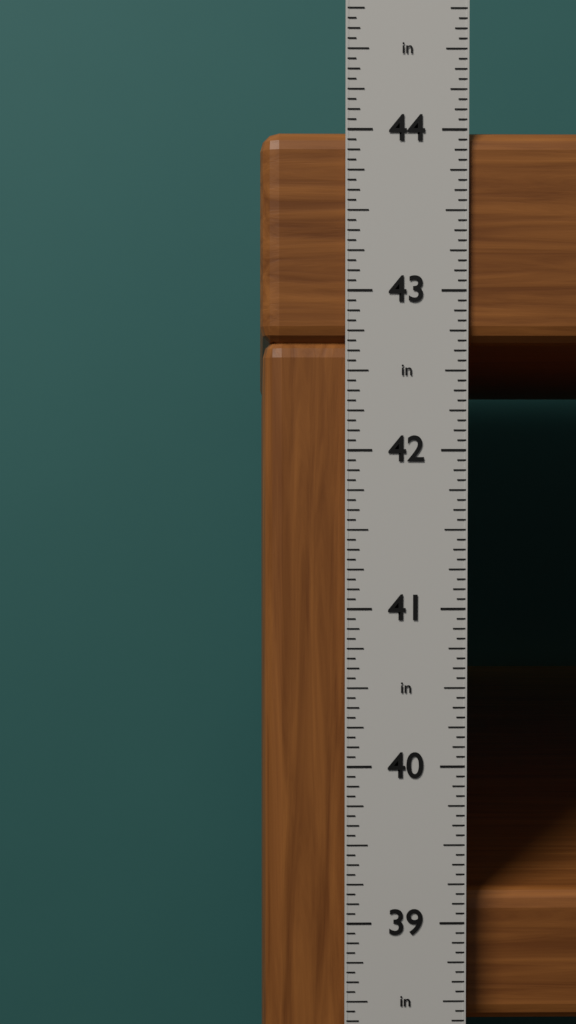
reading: 44.0000 in
